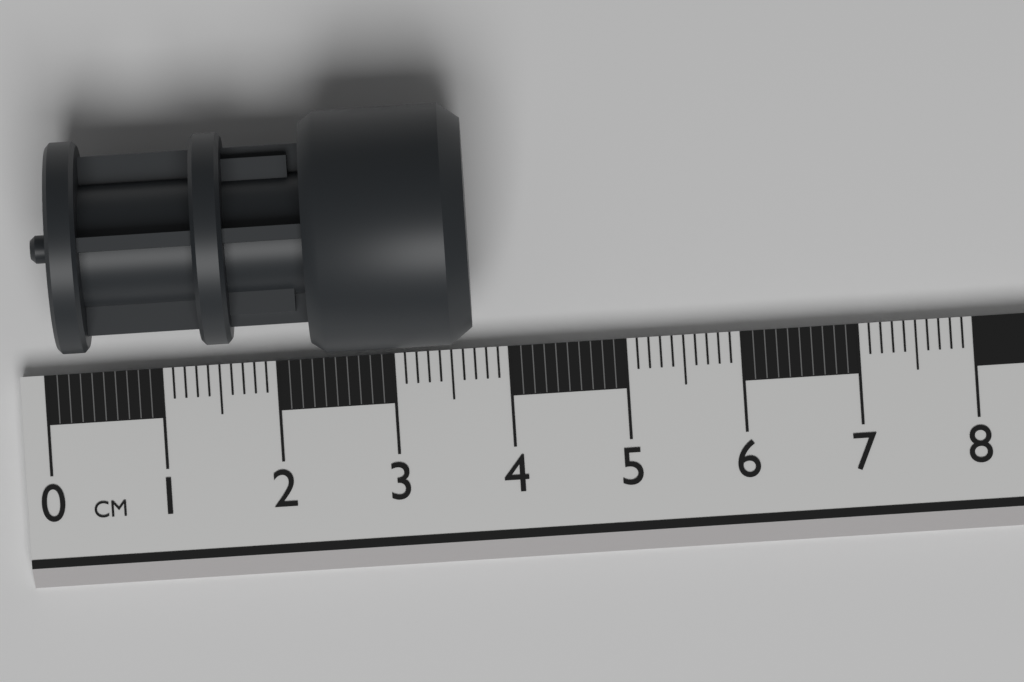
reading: 3.7 cm
